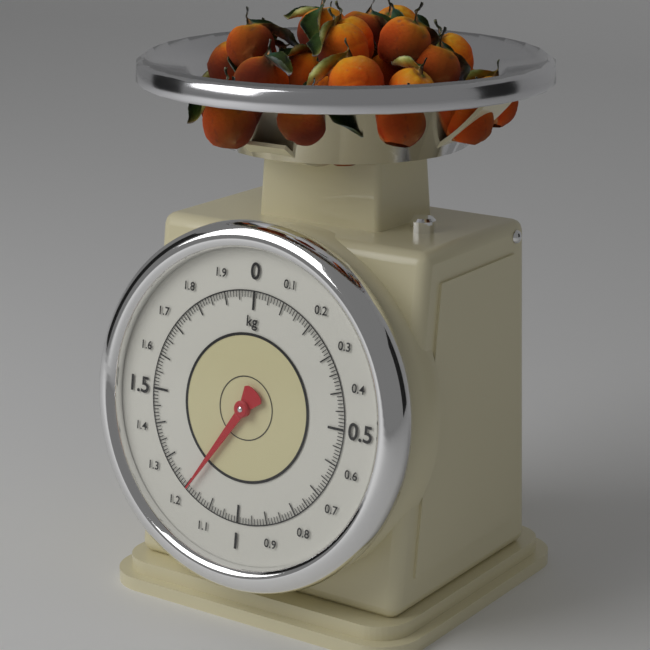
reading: 1.19 kg
